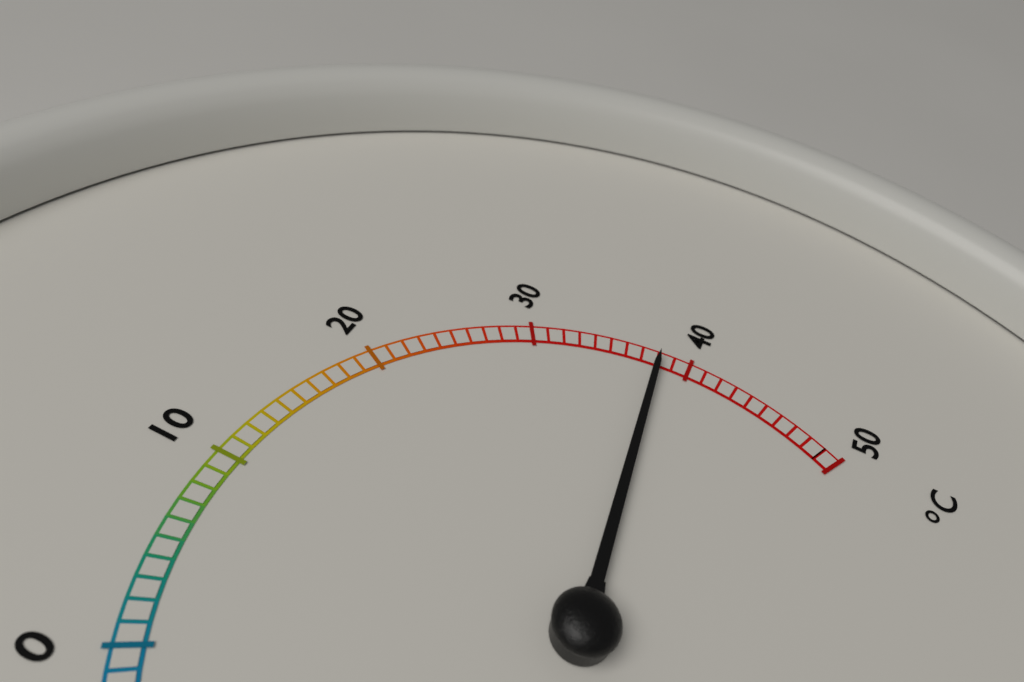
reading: 38 °C
